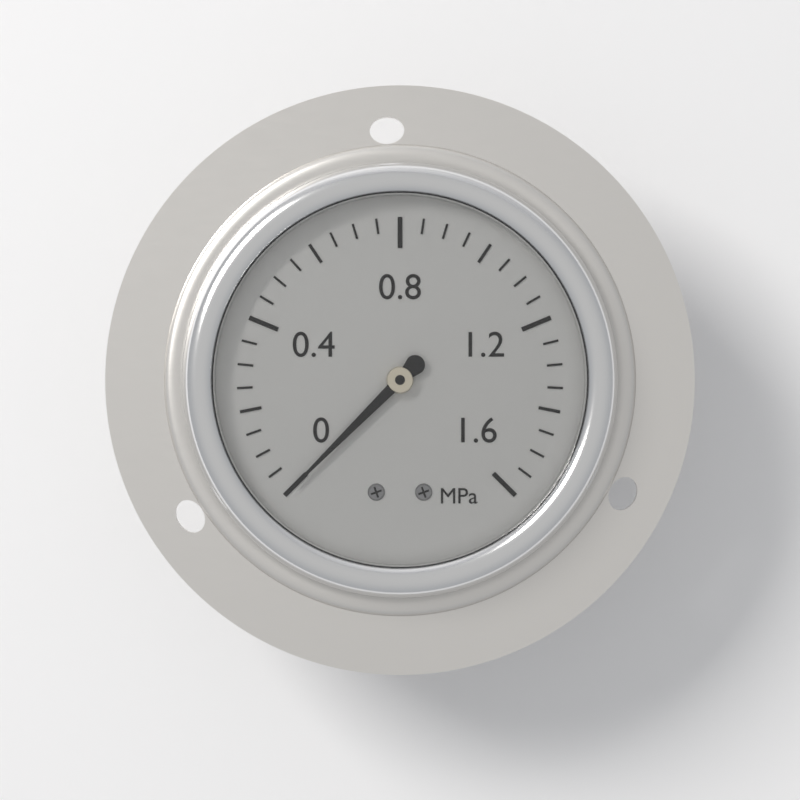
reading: 0.00 MPa
